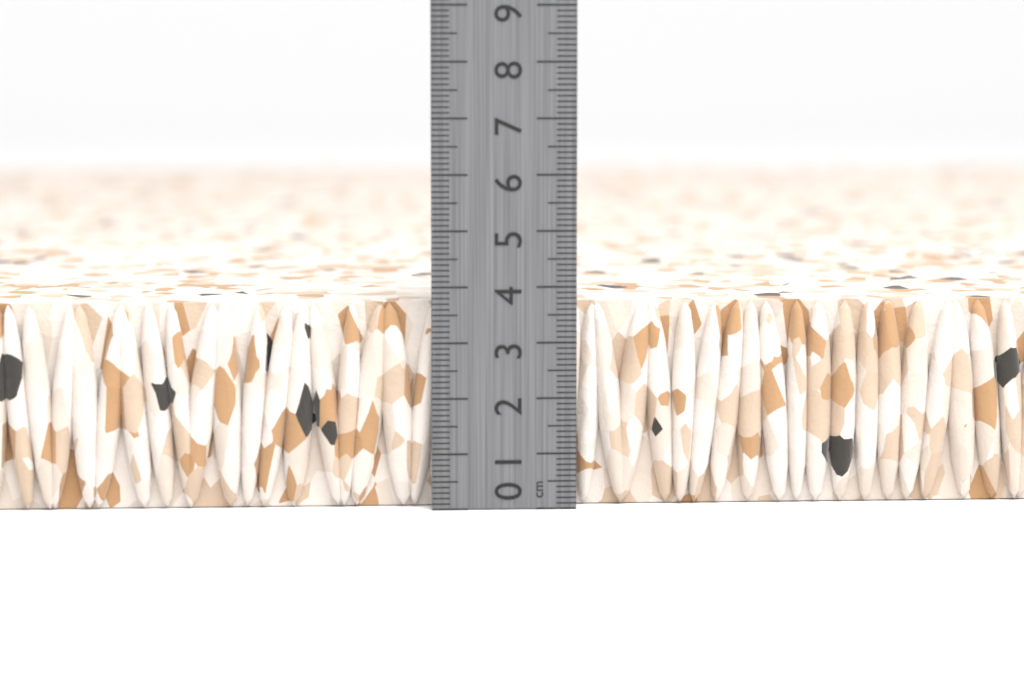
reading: 3.7 cm
